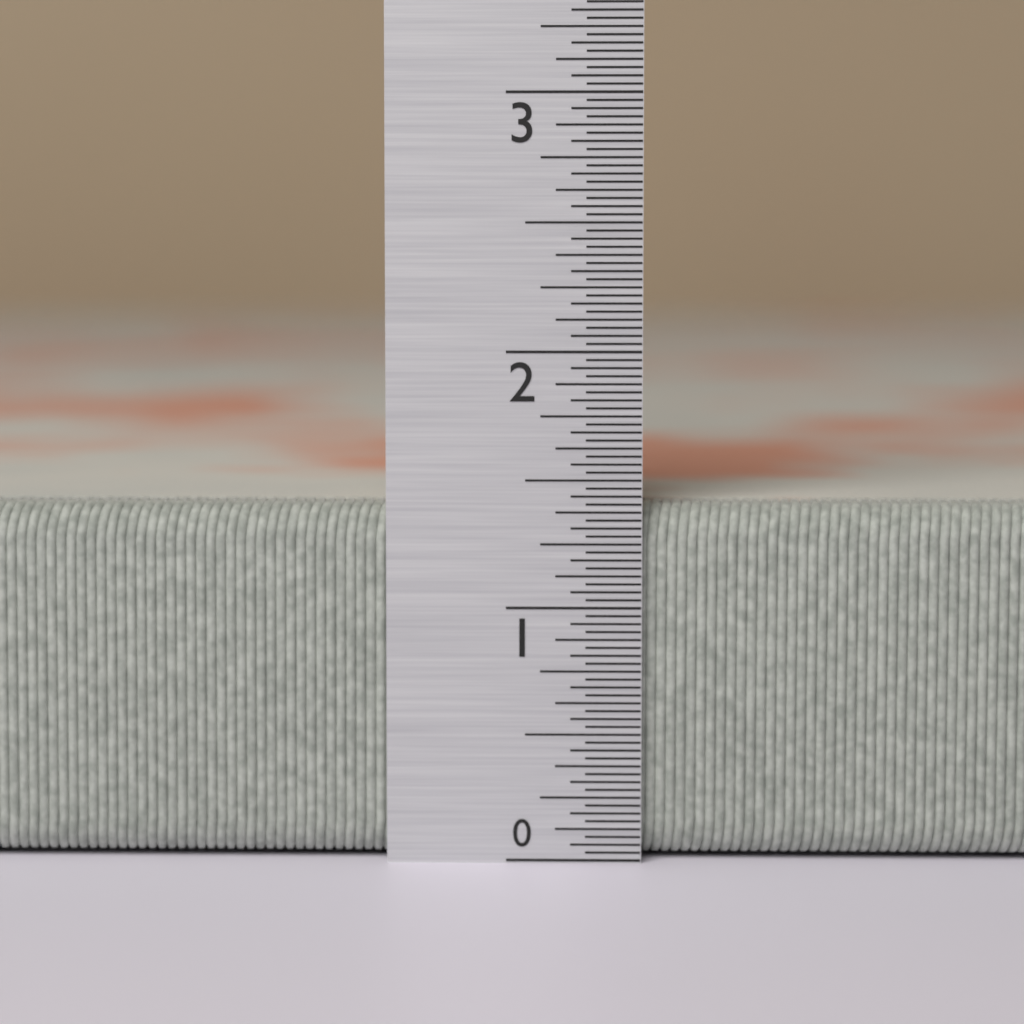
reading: 1.40625 in
